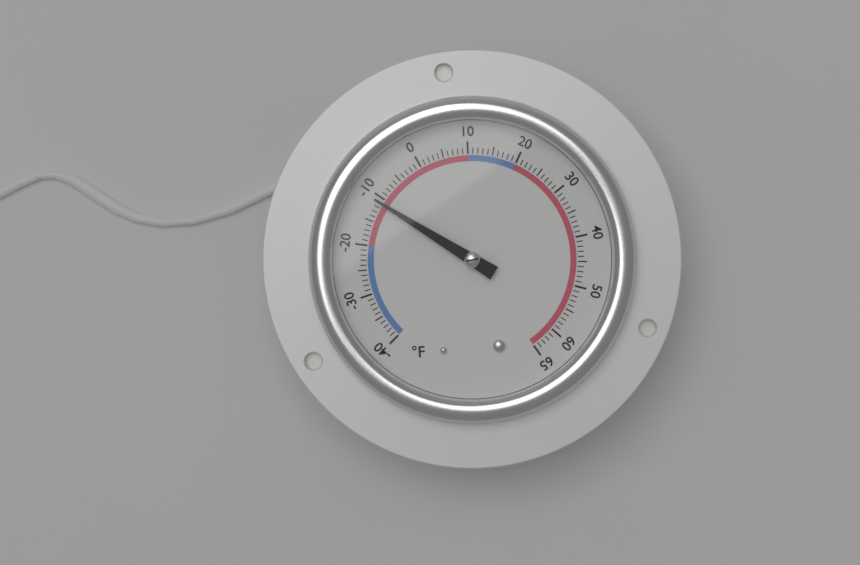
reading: -11 °F
